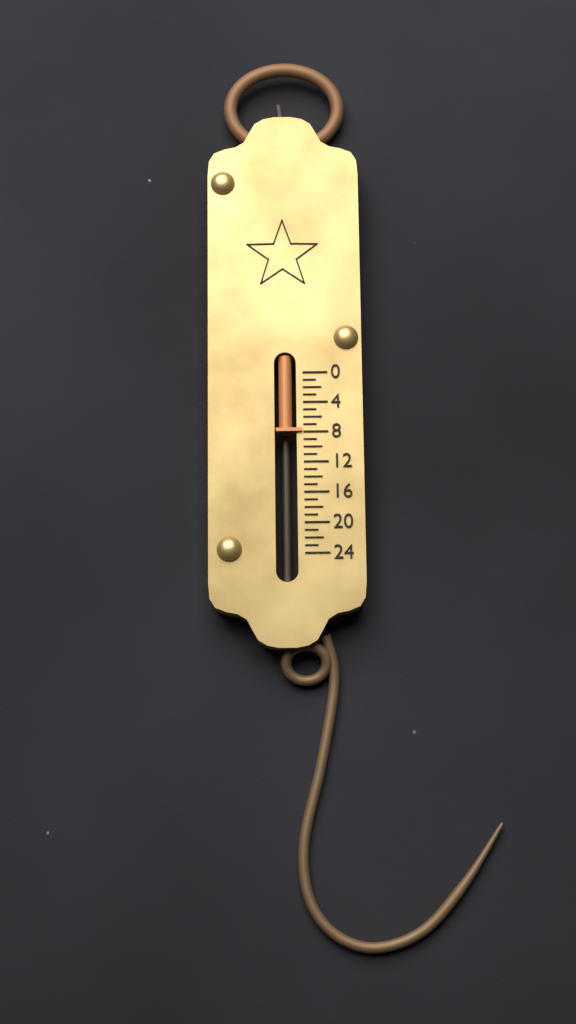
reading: 8 (no unit)
